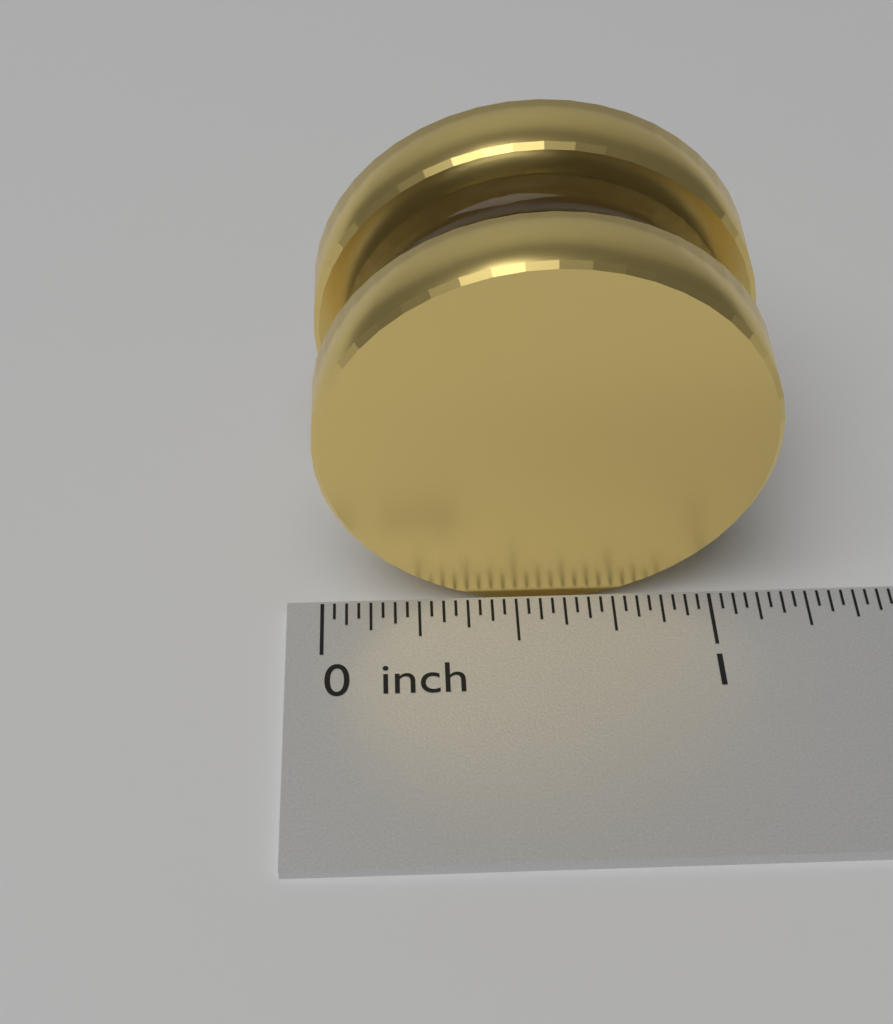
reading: 1.12500 inch
